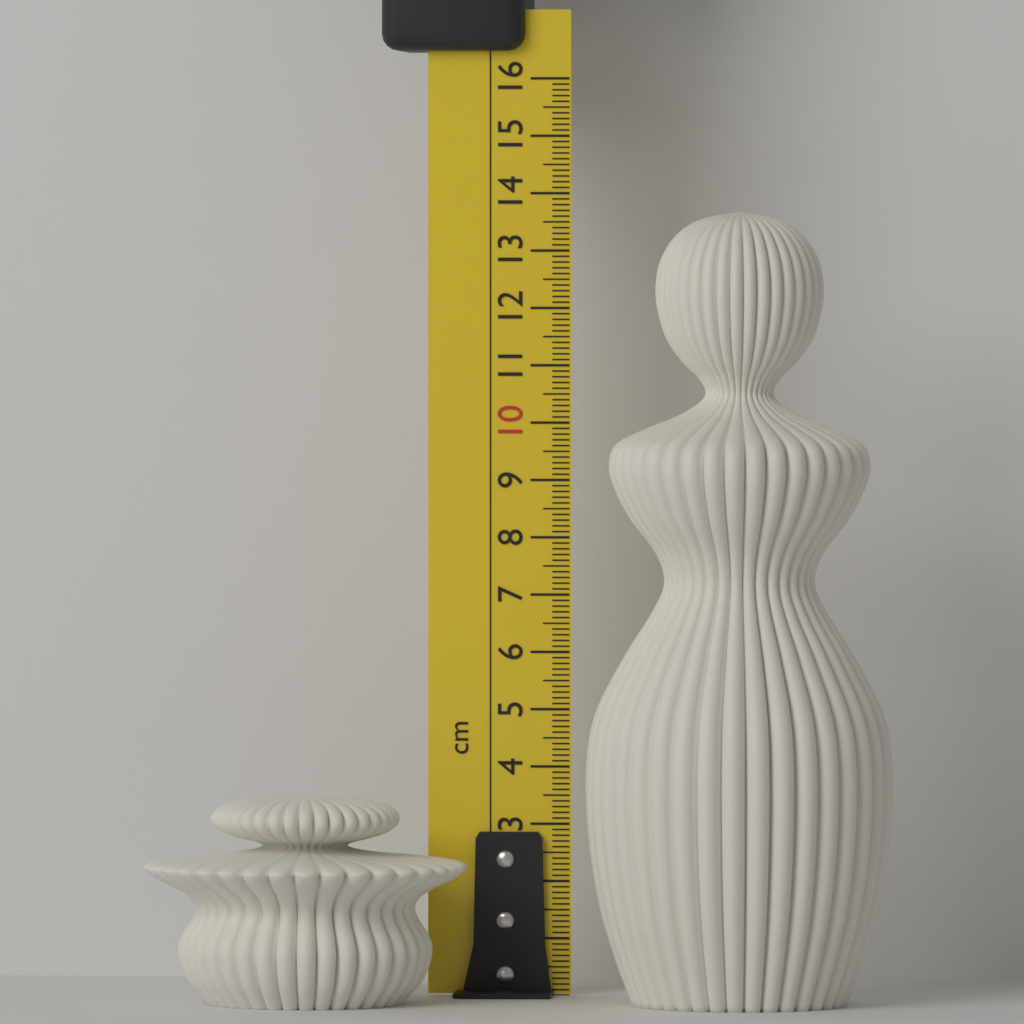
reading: 3.6 cm
